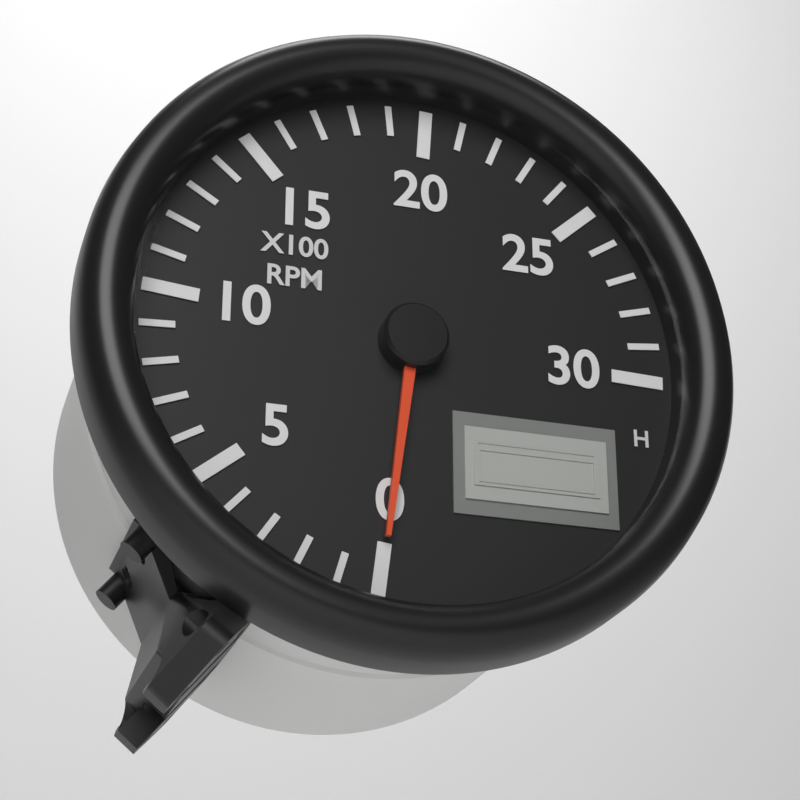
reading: 0 RPM
